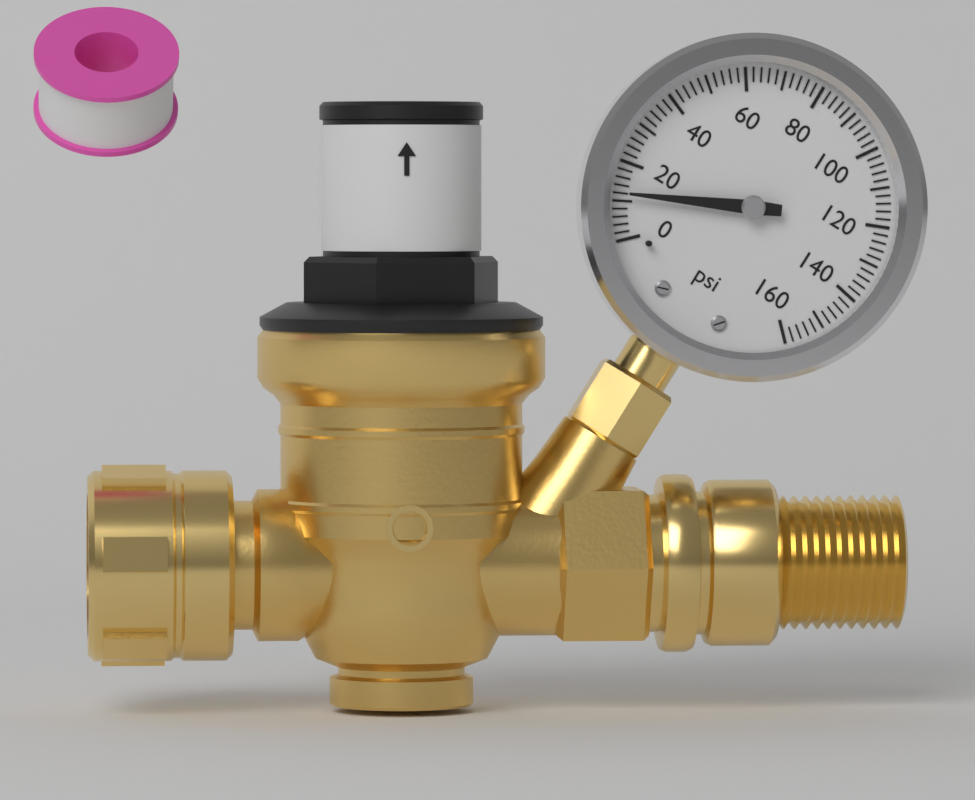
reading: 12 psi
